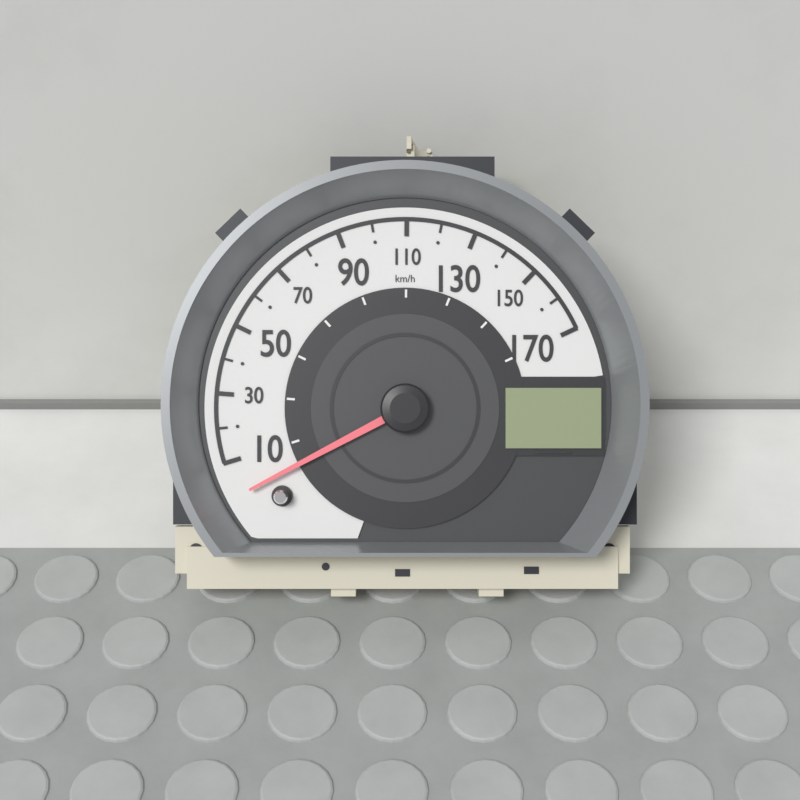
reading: 0 km/h
